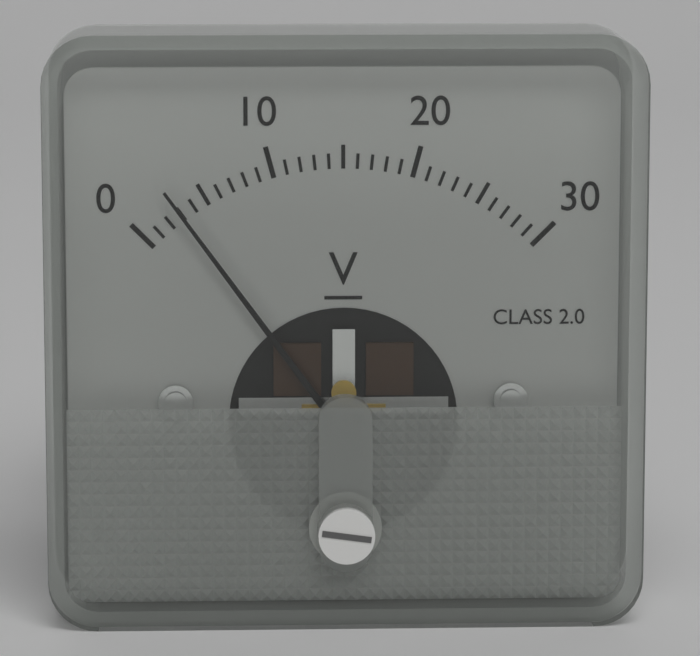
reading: 3 V
